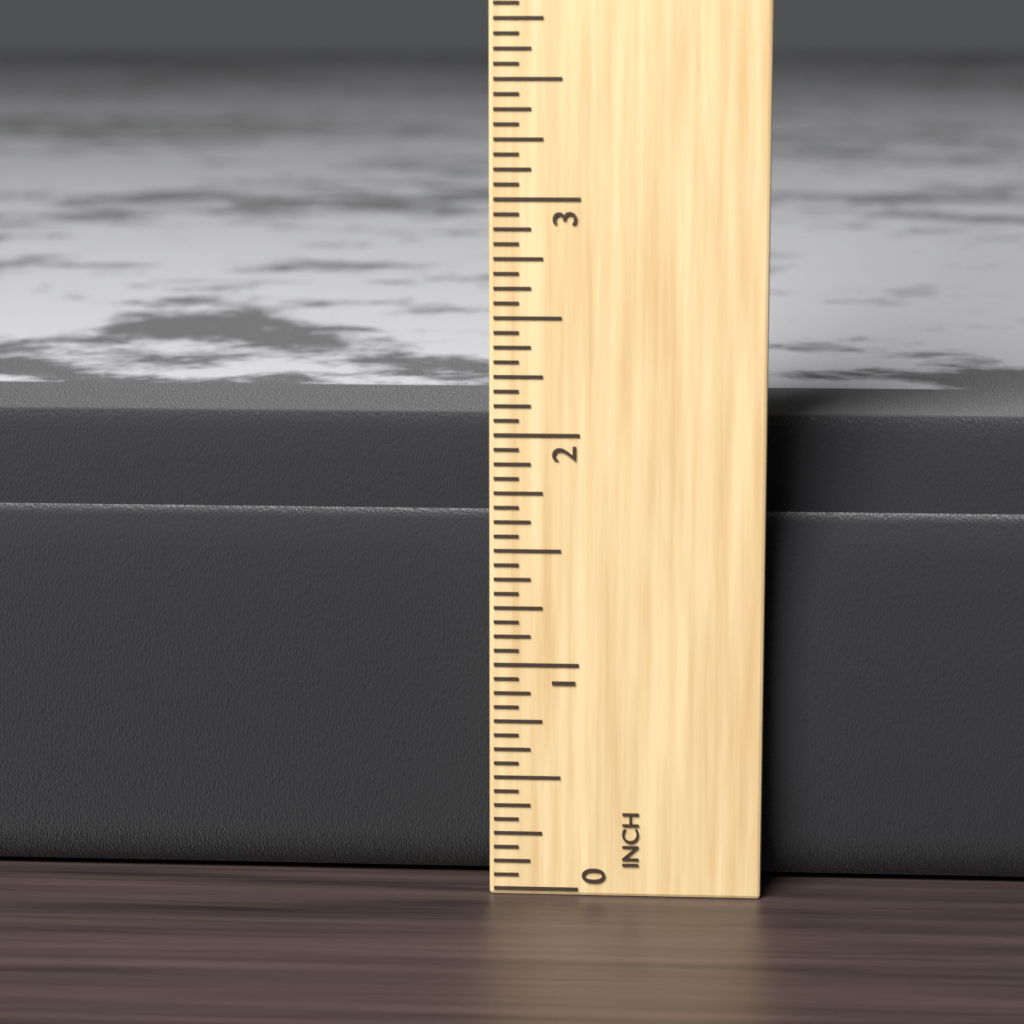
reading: 2.0000 in
